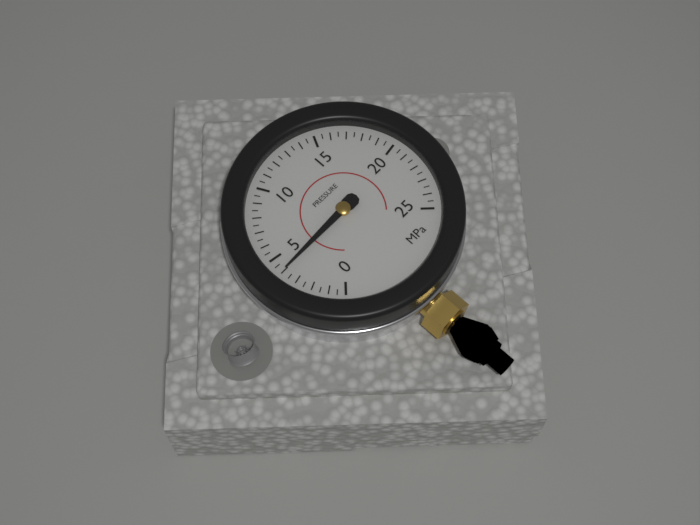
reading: 4.0 MPa
